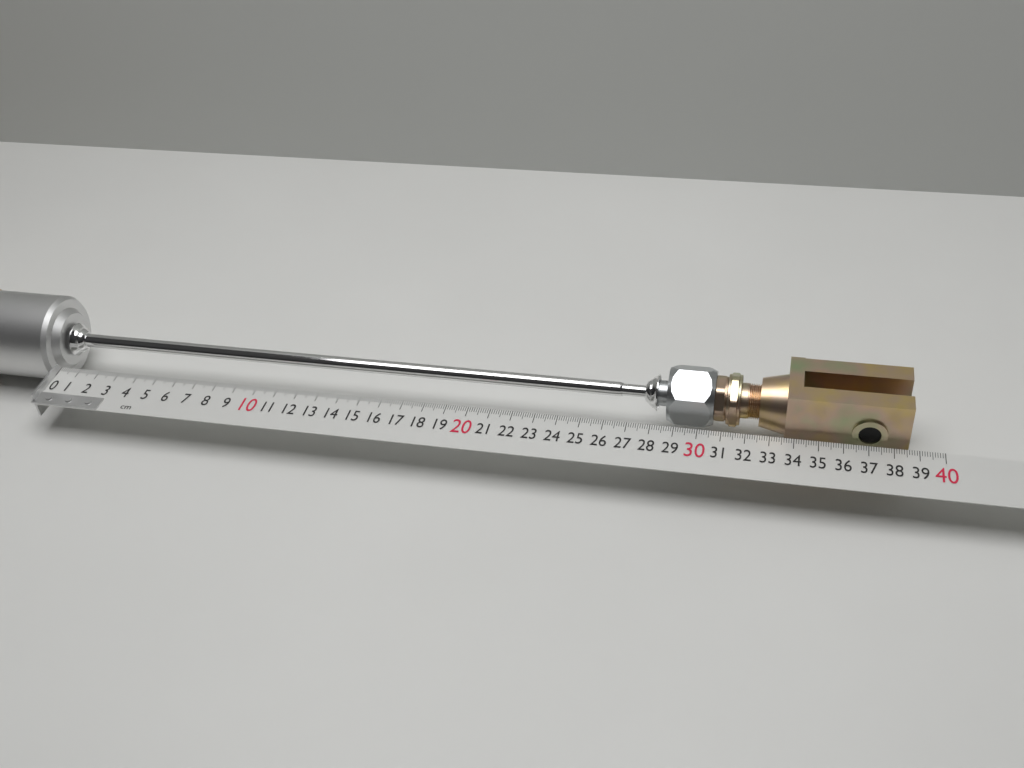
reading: 38.6 cm
